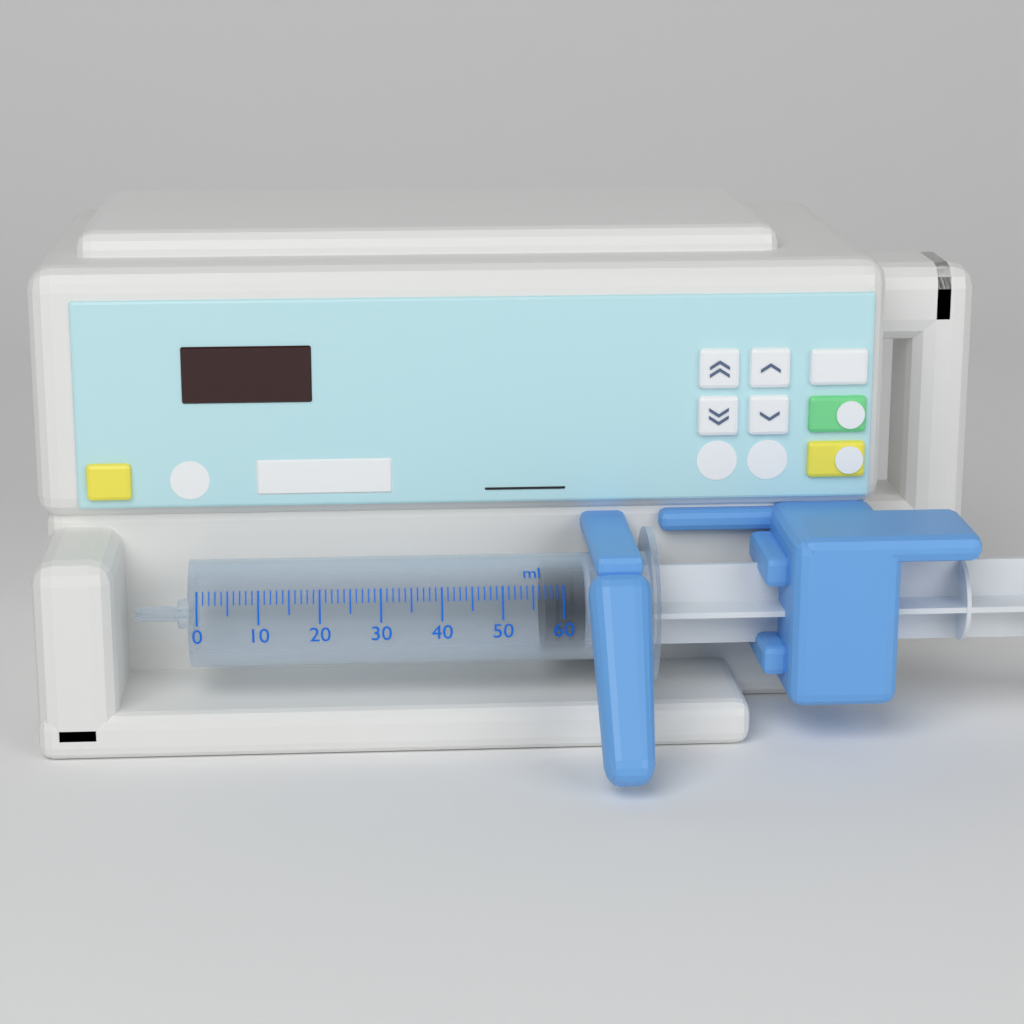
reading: 57 ml
